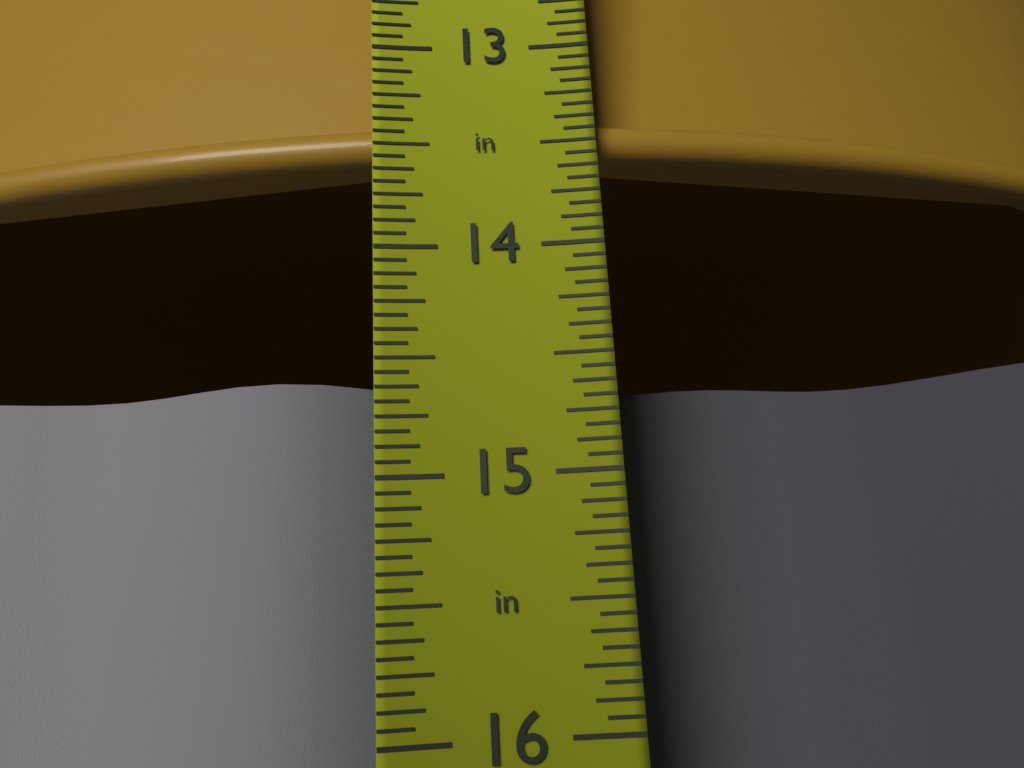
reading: 13.5000 in
